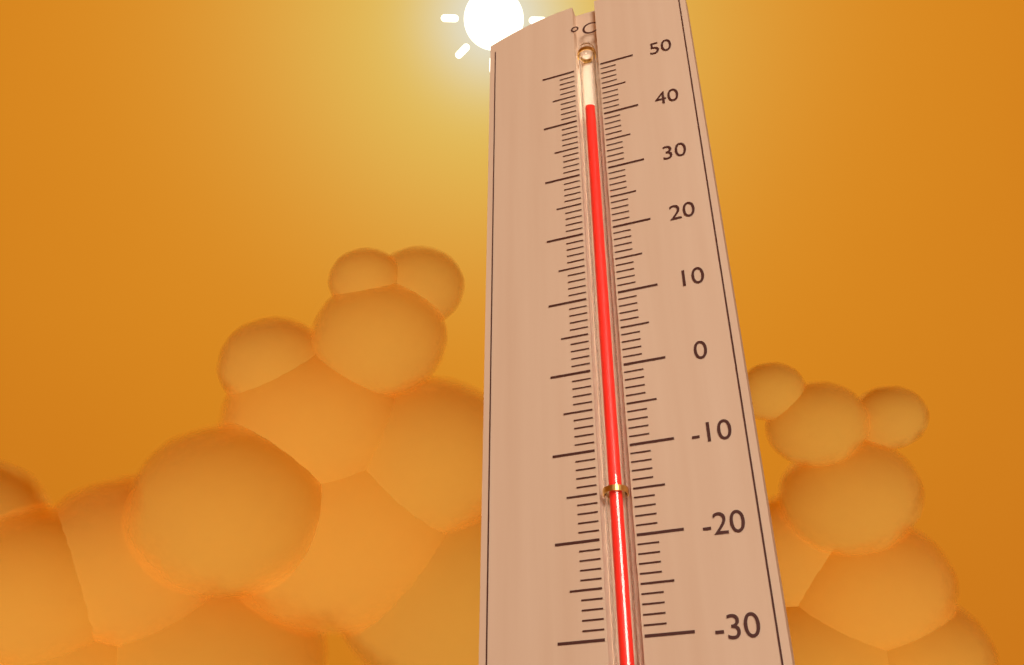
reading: 42 °C
